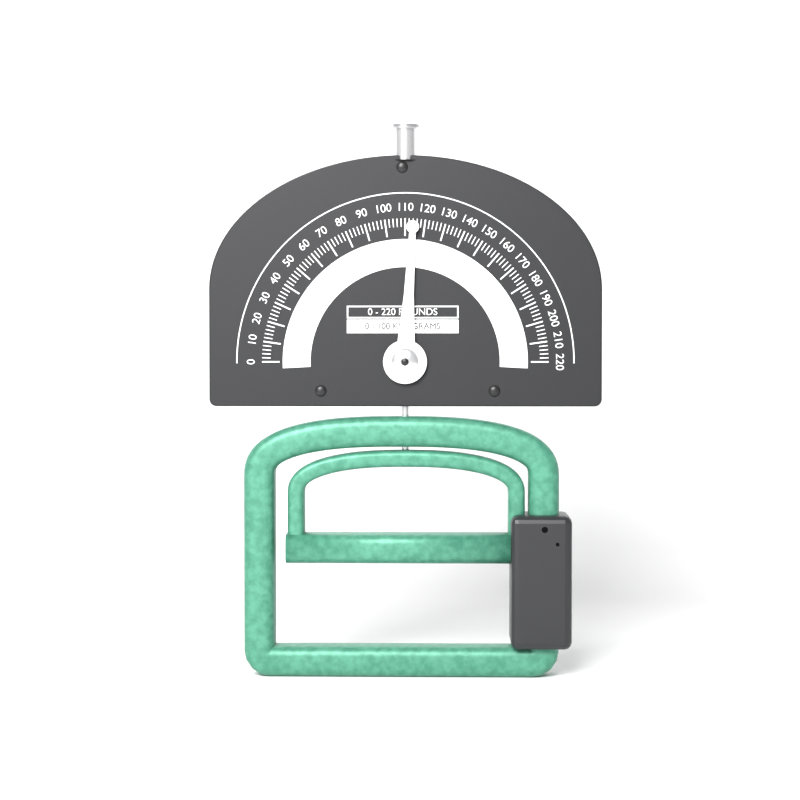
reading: 114 lb
